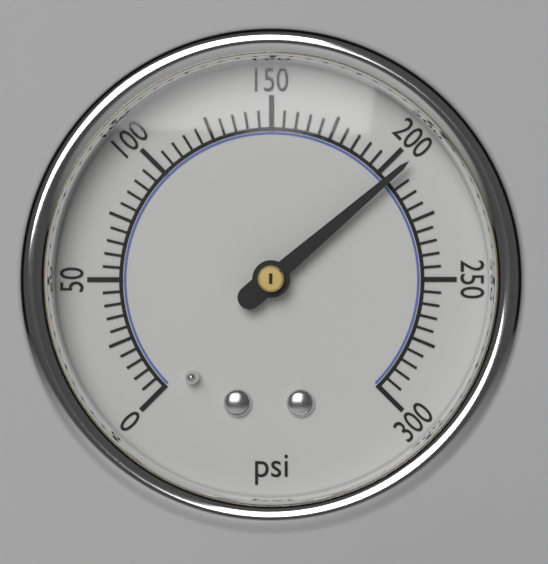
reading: 205 psi
